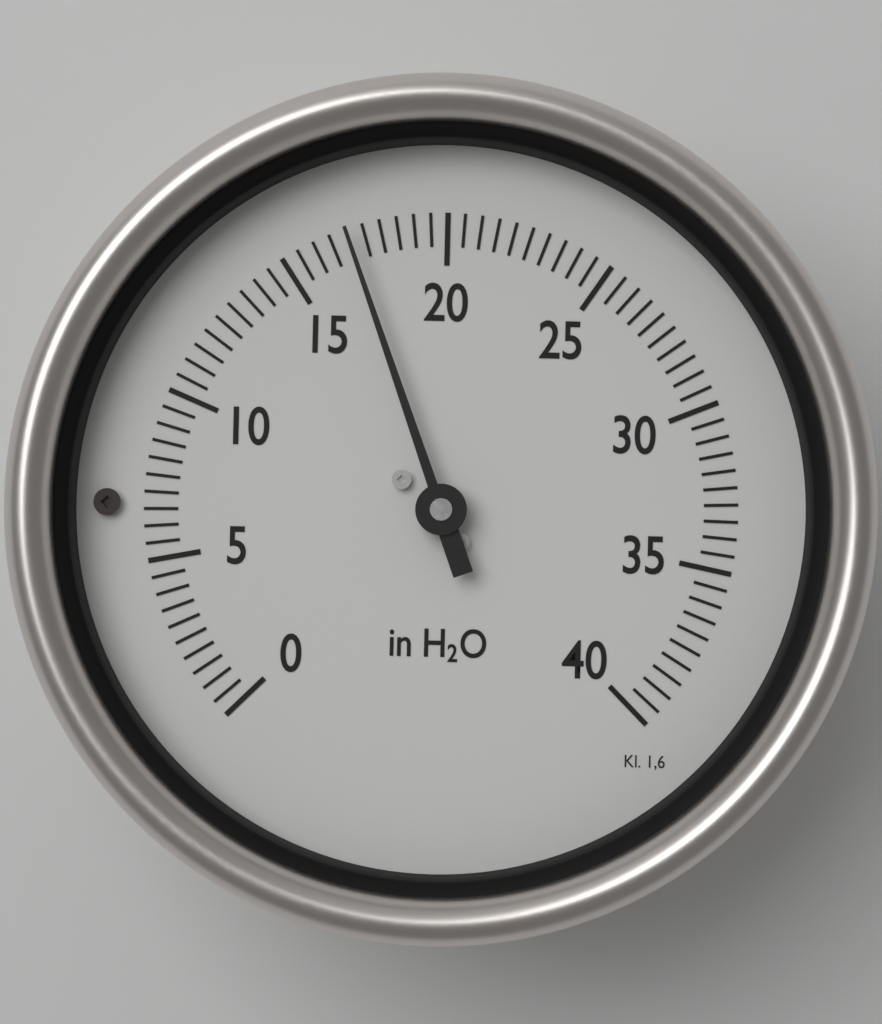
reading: 17.0 in H2O
